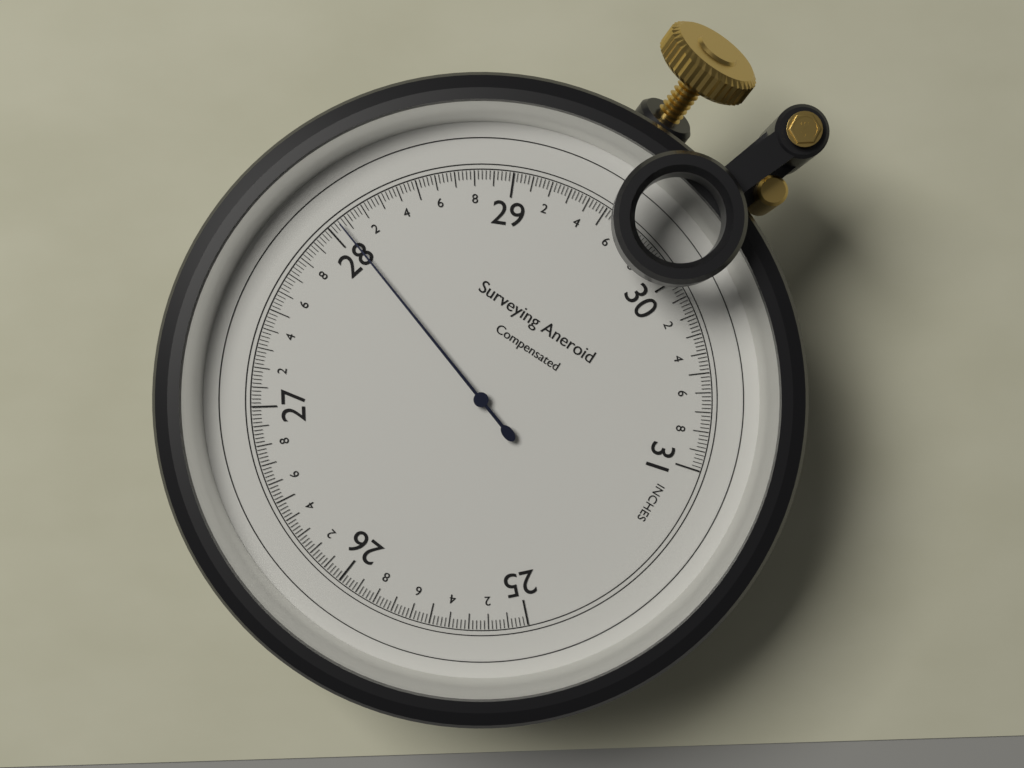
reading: 28.06 inches
